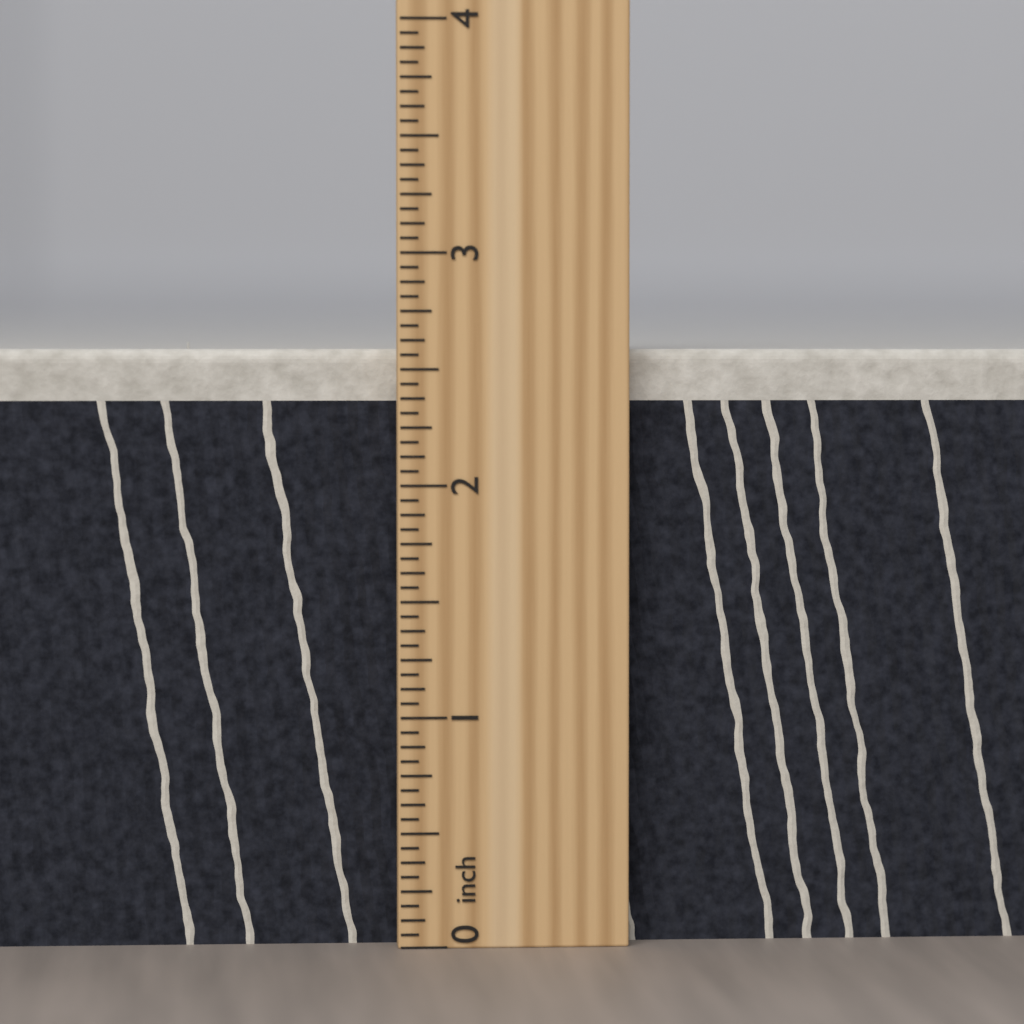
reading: 2.6250 inch
